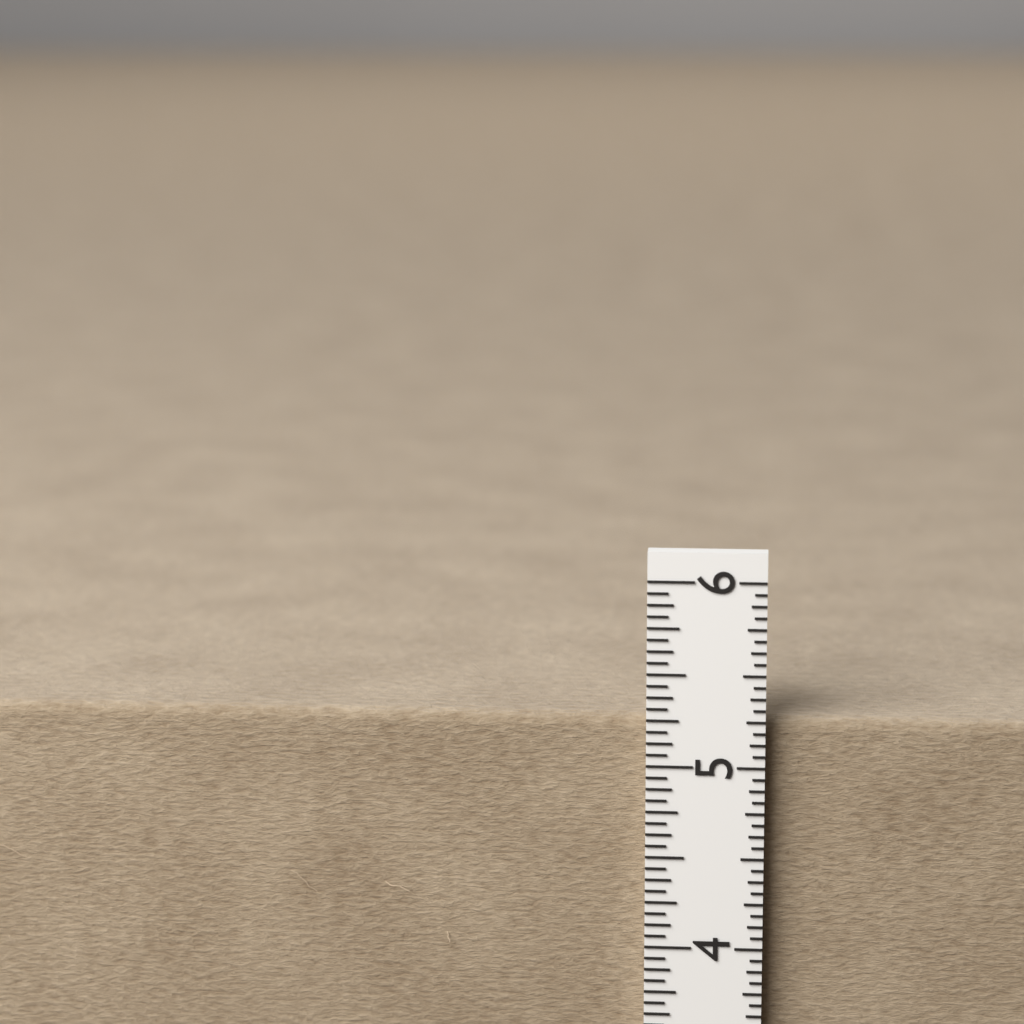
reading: 5.2500 in
